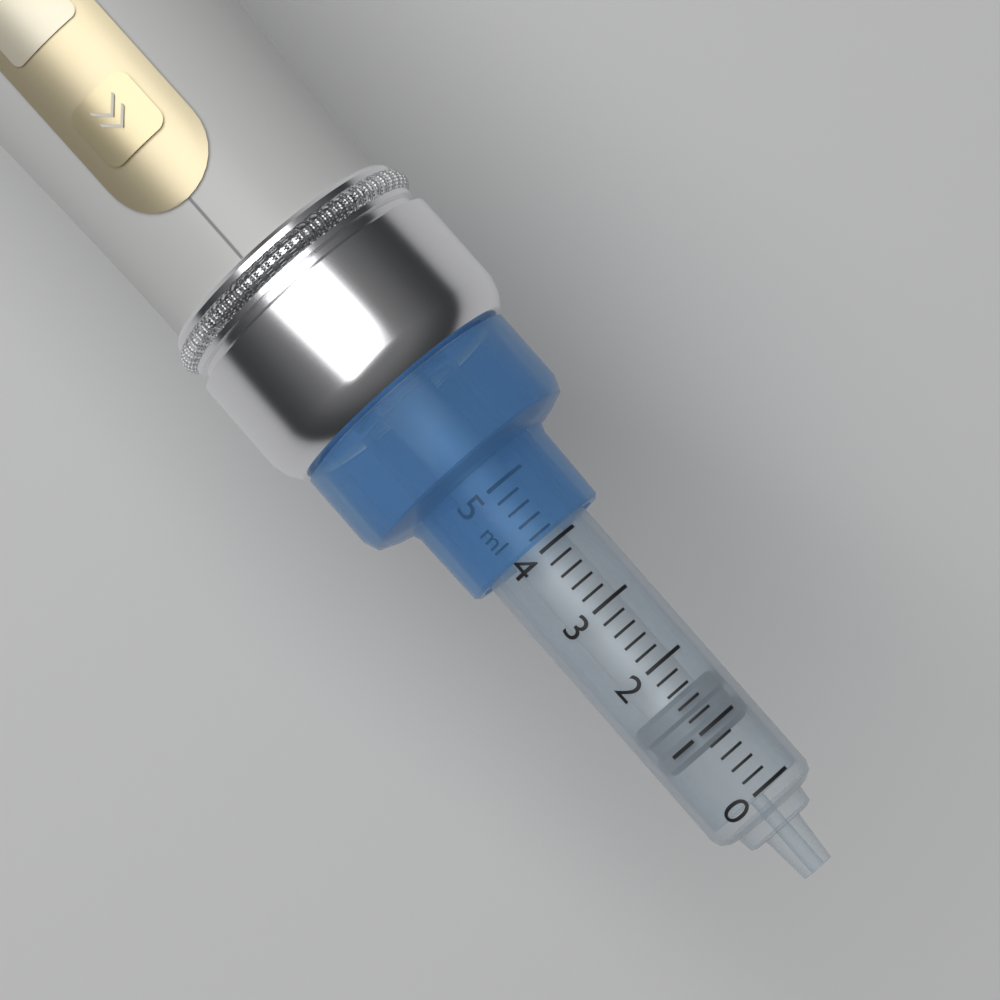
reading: 0.8 ml
